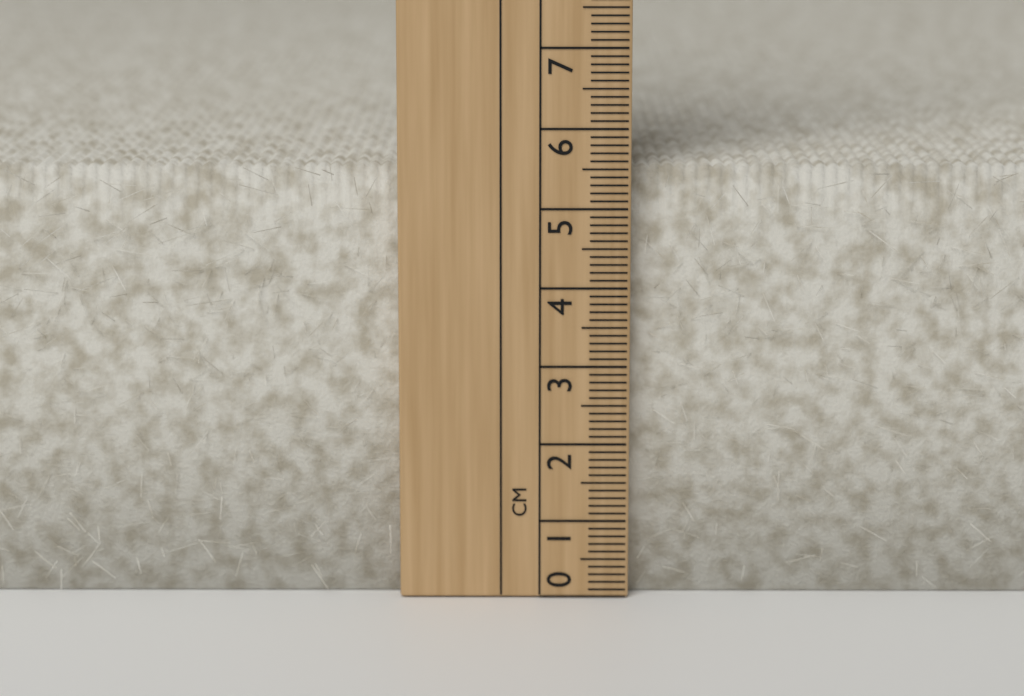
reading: 5.5 cm
